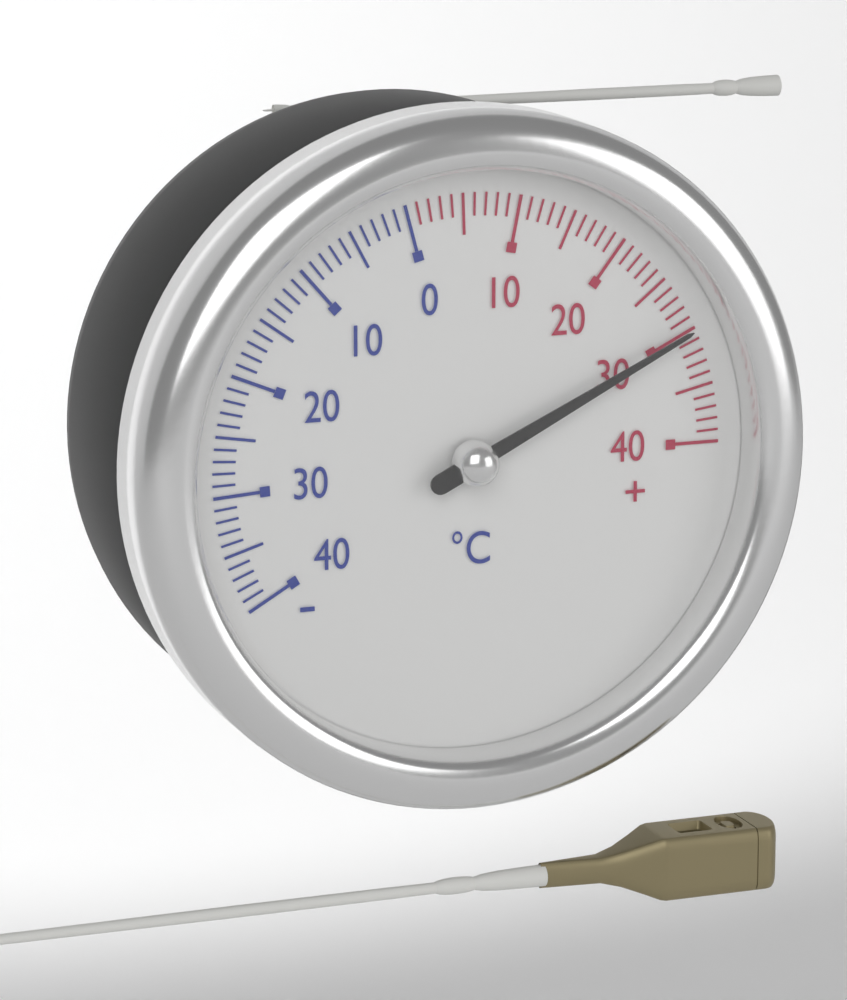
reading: 30 °C
